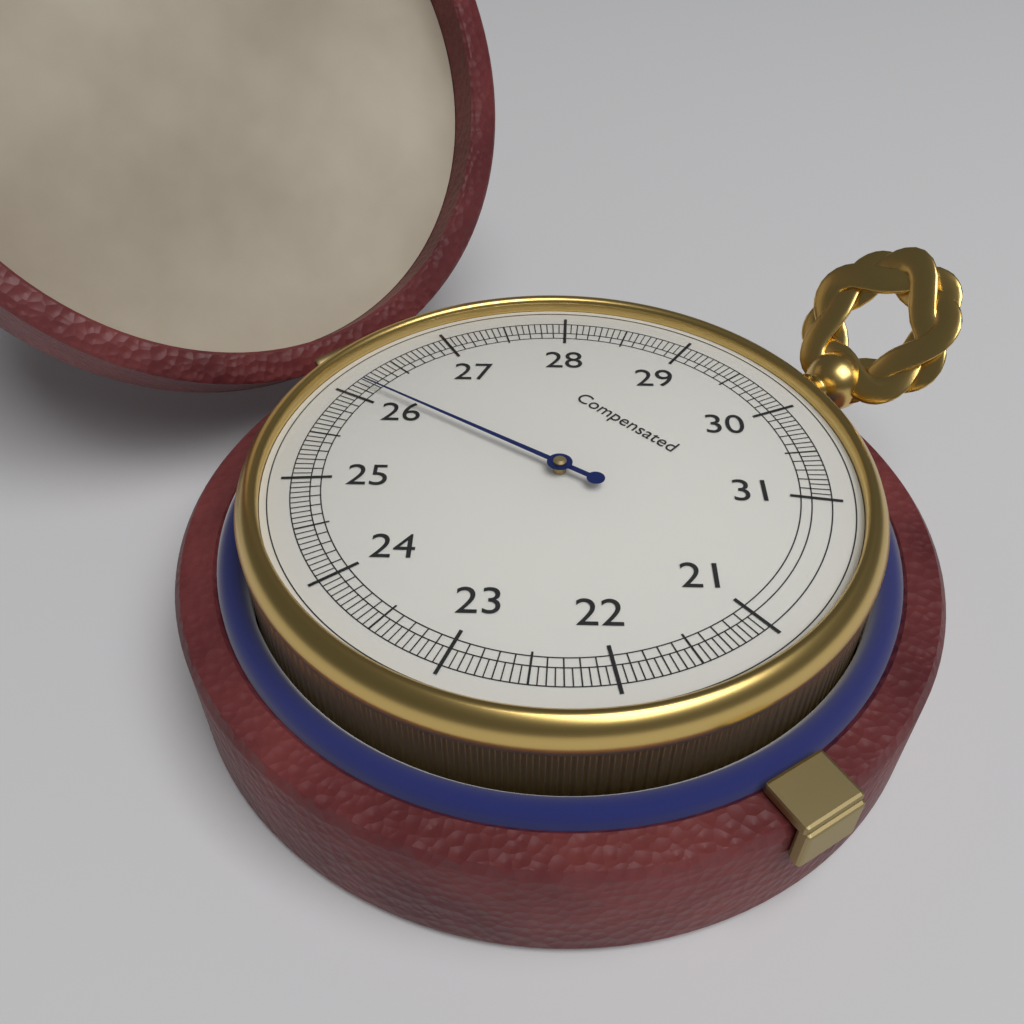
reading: 26.15 (no unit)
